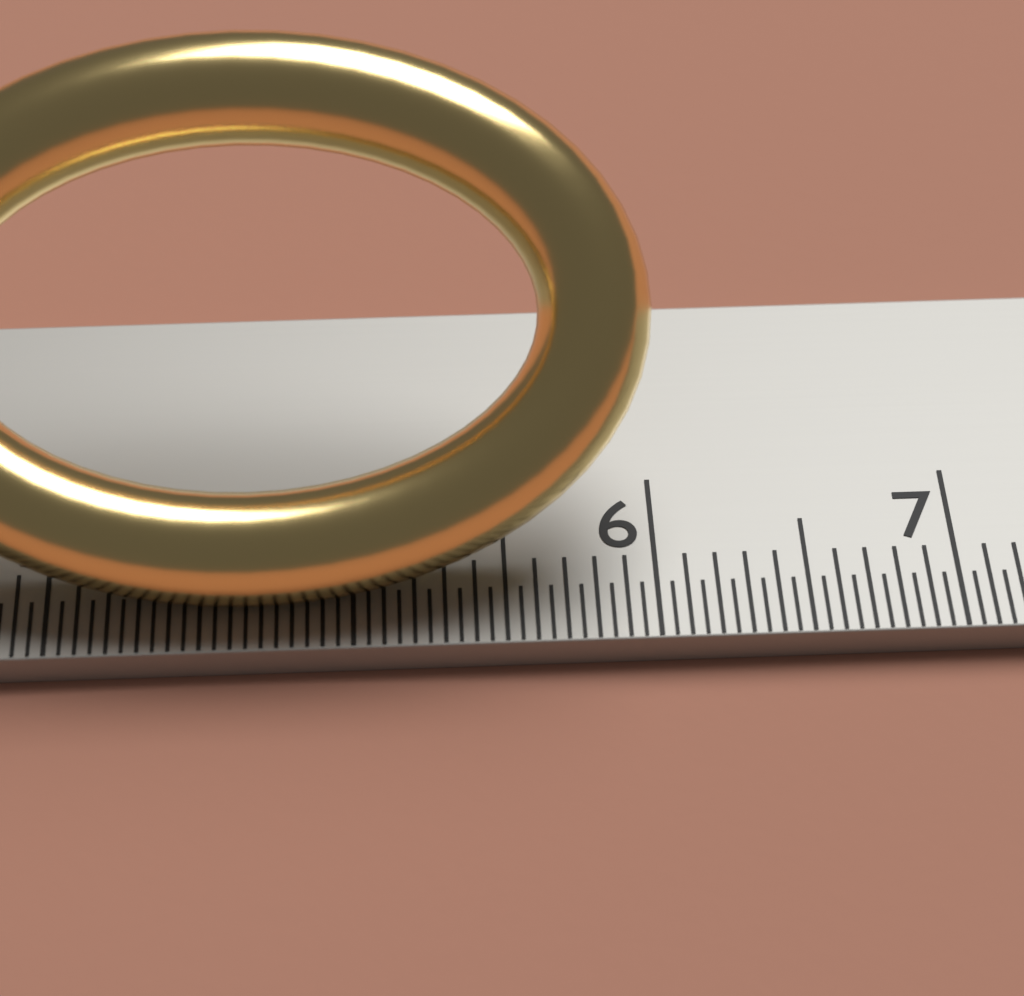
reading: 6.00 cm
